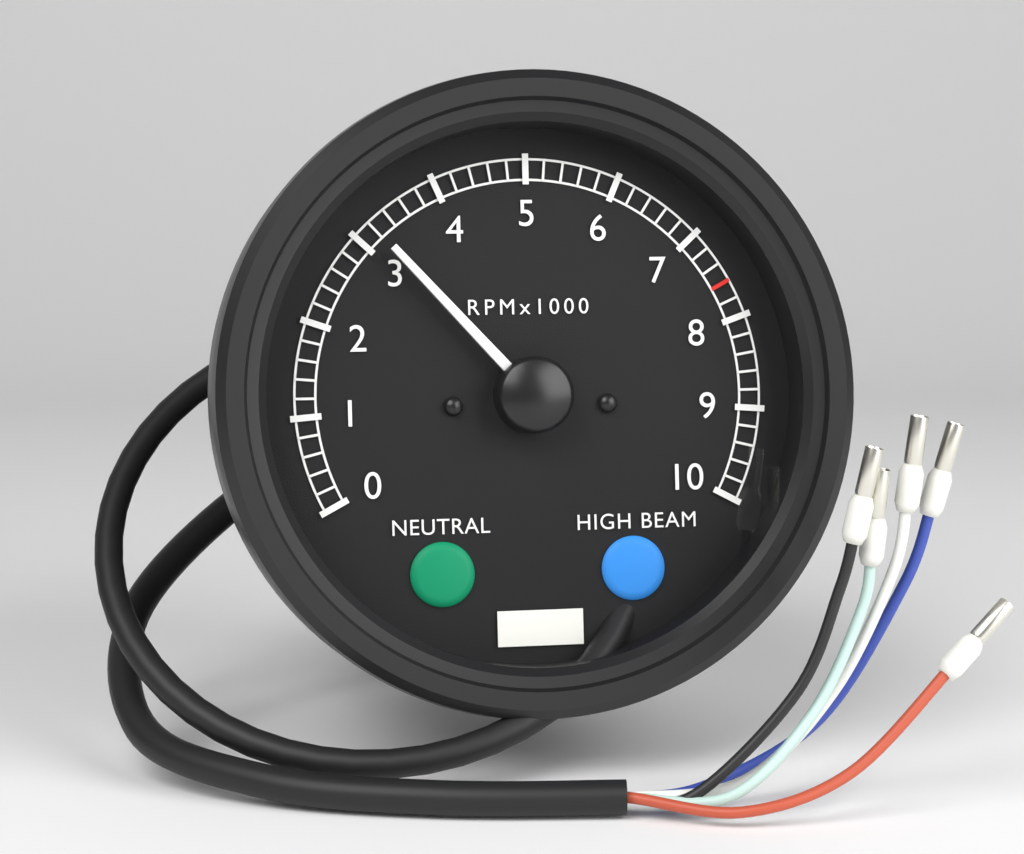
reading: 3200 RPM
